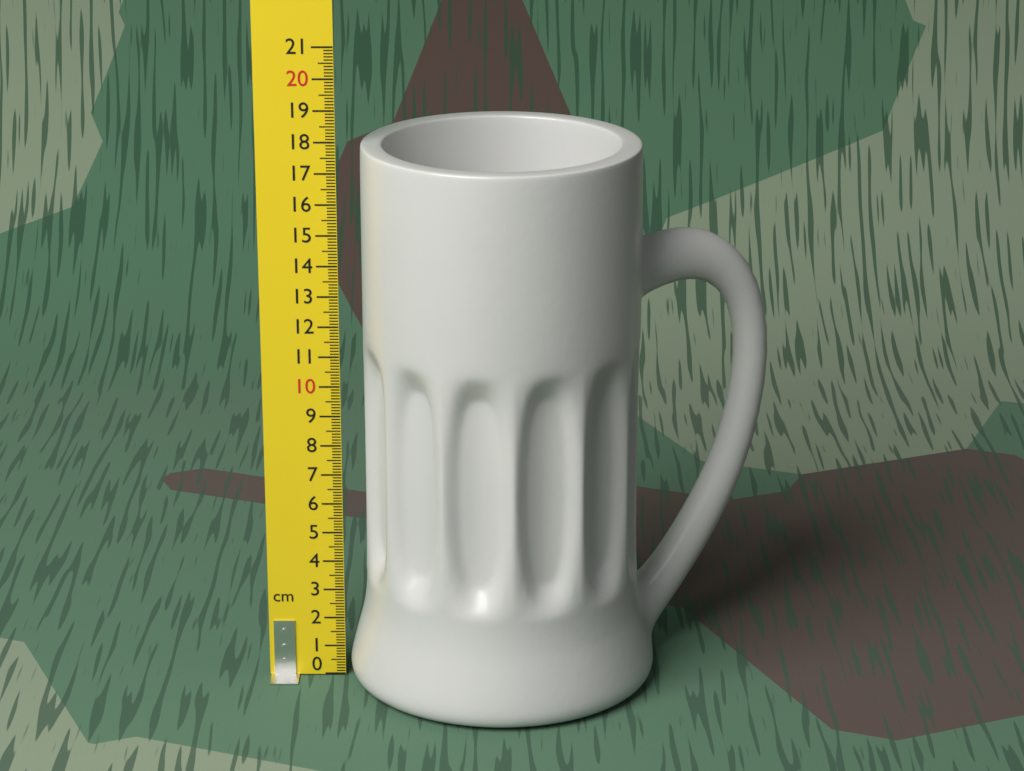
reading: 17.9 cm
